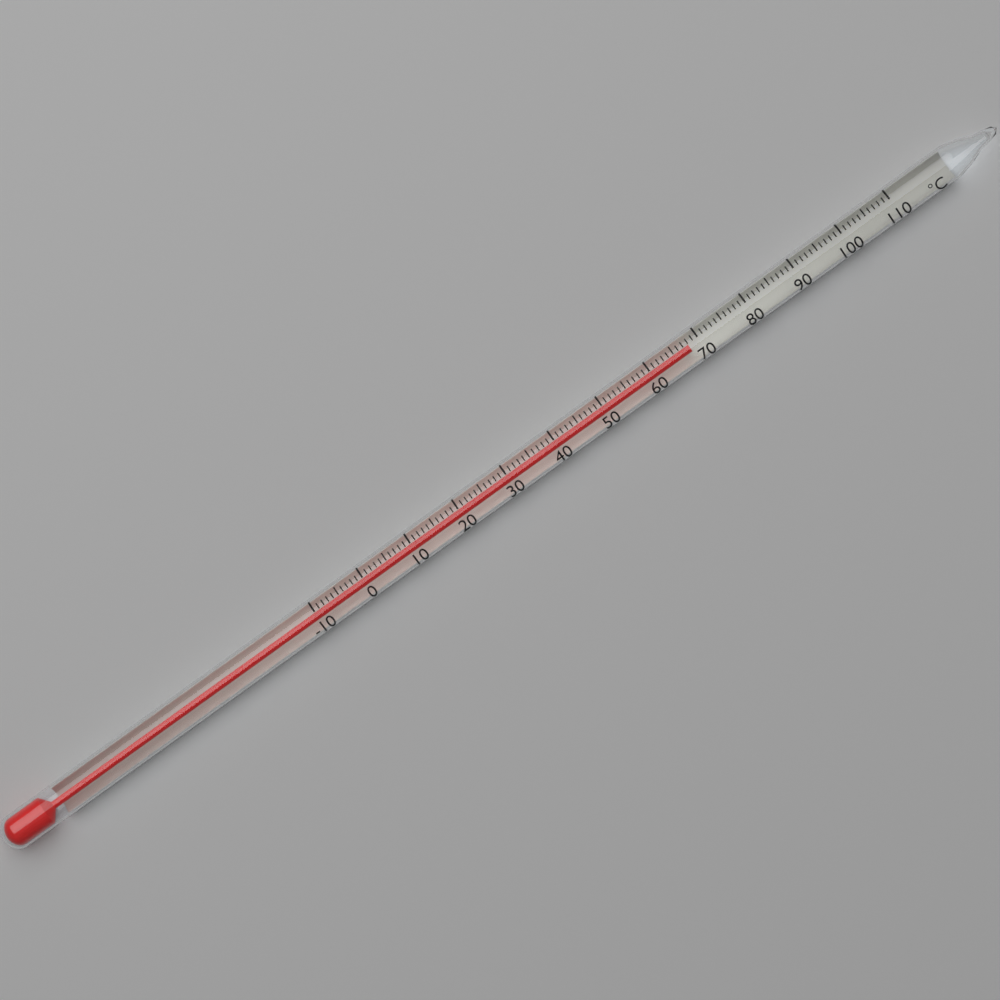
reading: 68 °C
